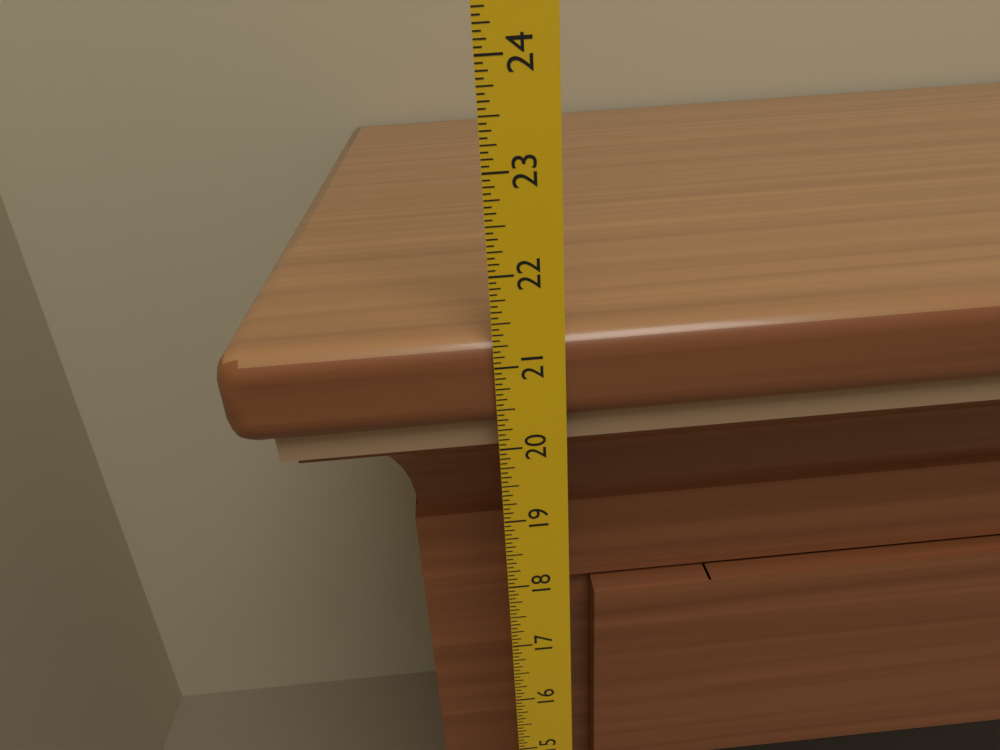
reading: 21.3125 in
